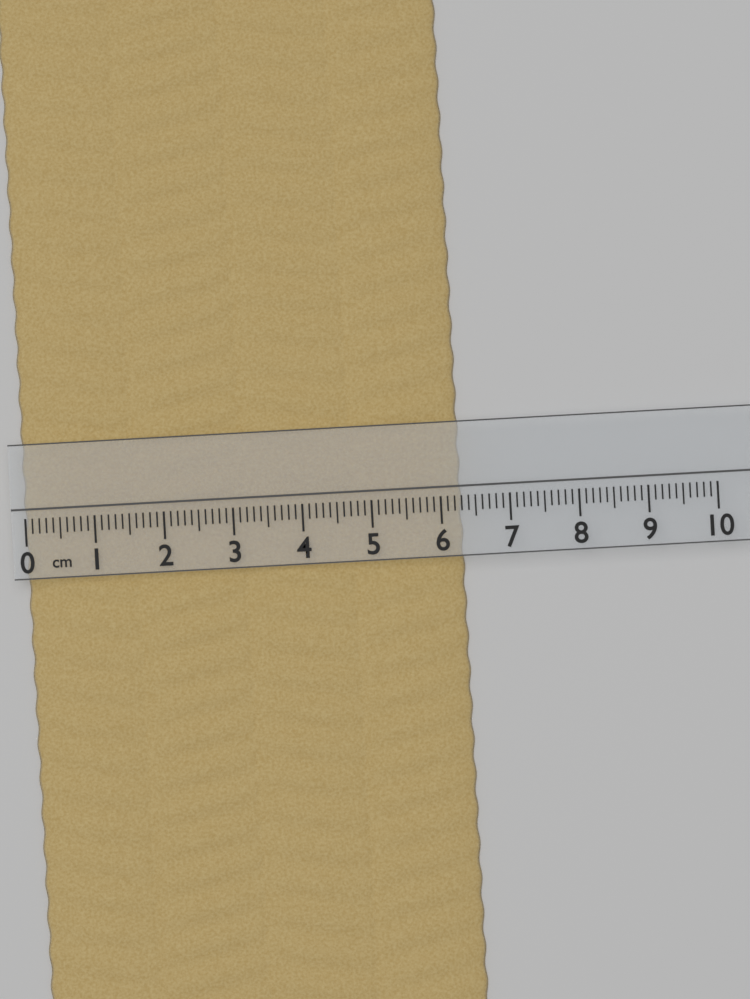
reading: 6.3 cm
